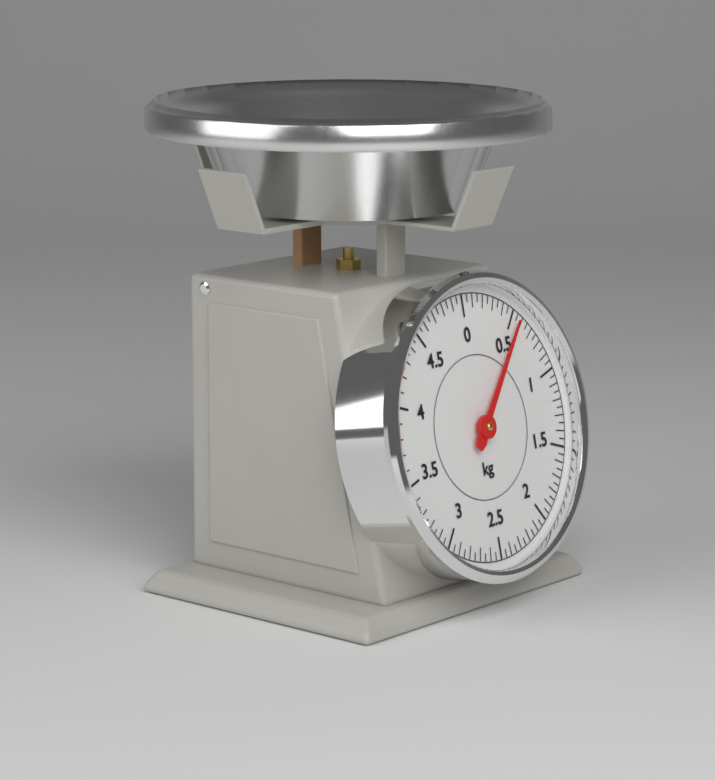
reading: 0.55 kg
